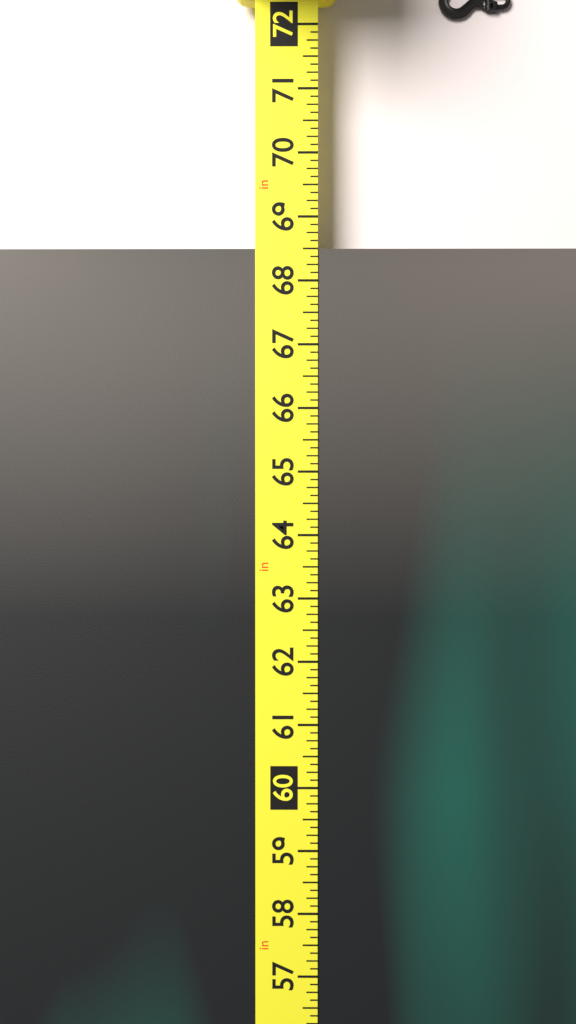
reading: 68.500 in
